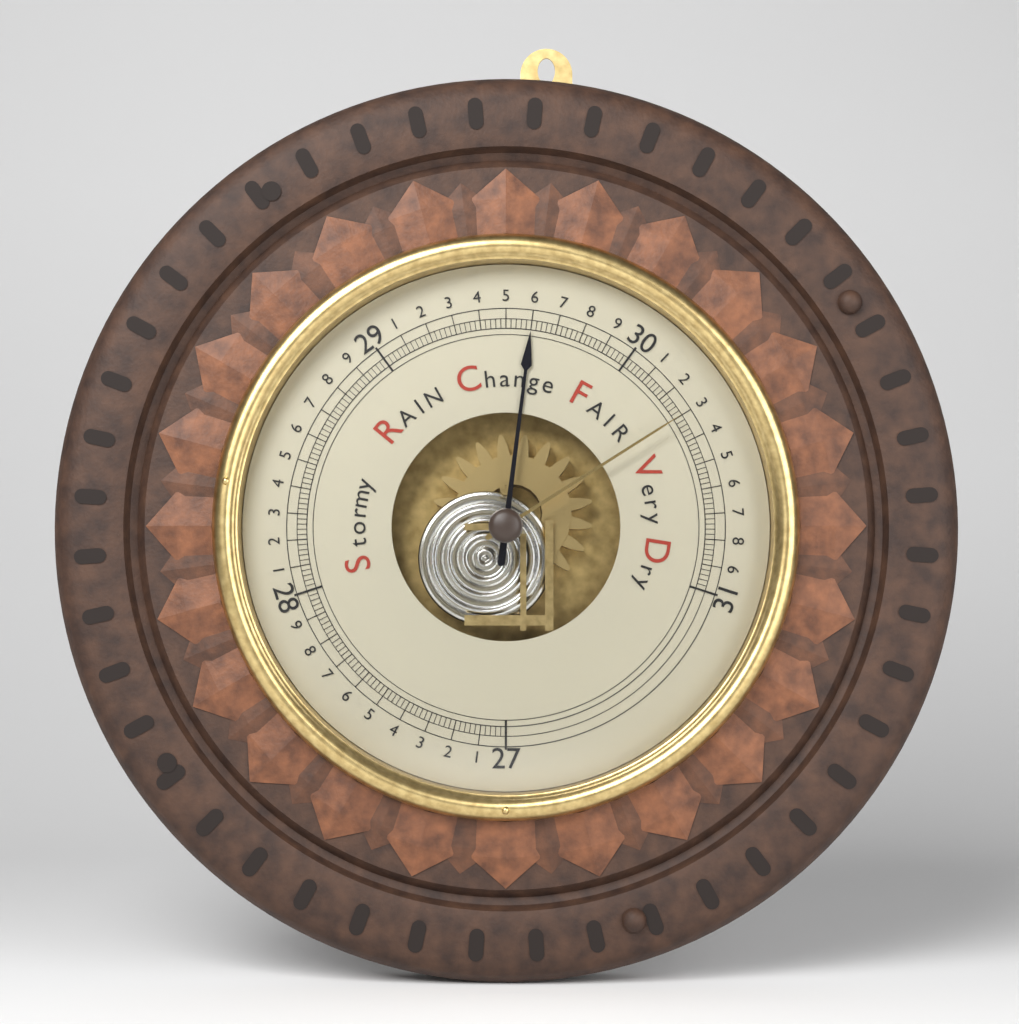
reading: 29.60 inHg
